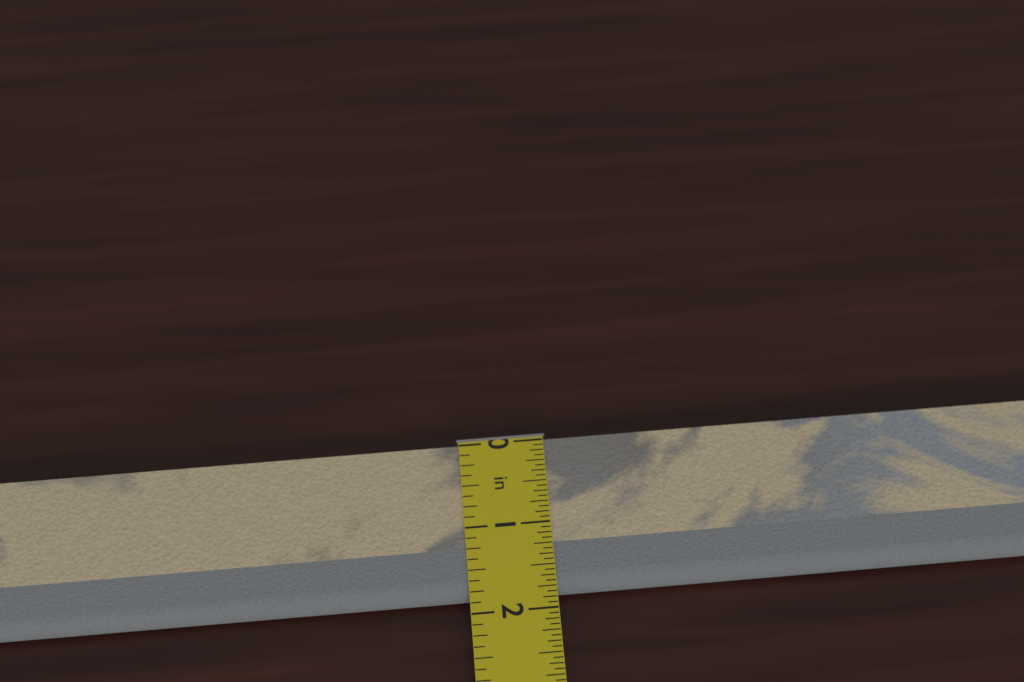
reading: 1.8125 in
